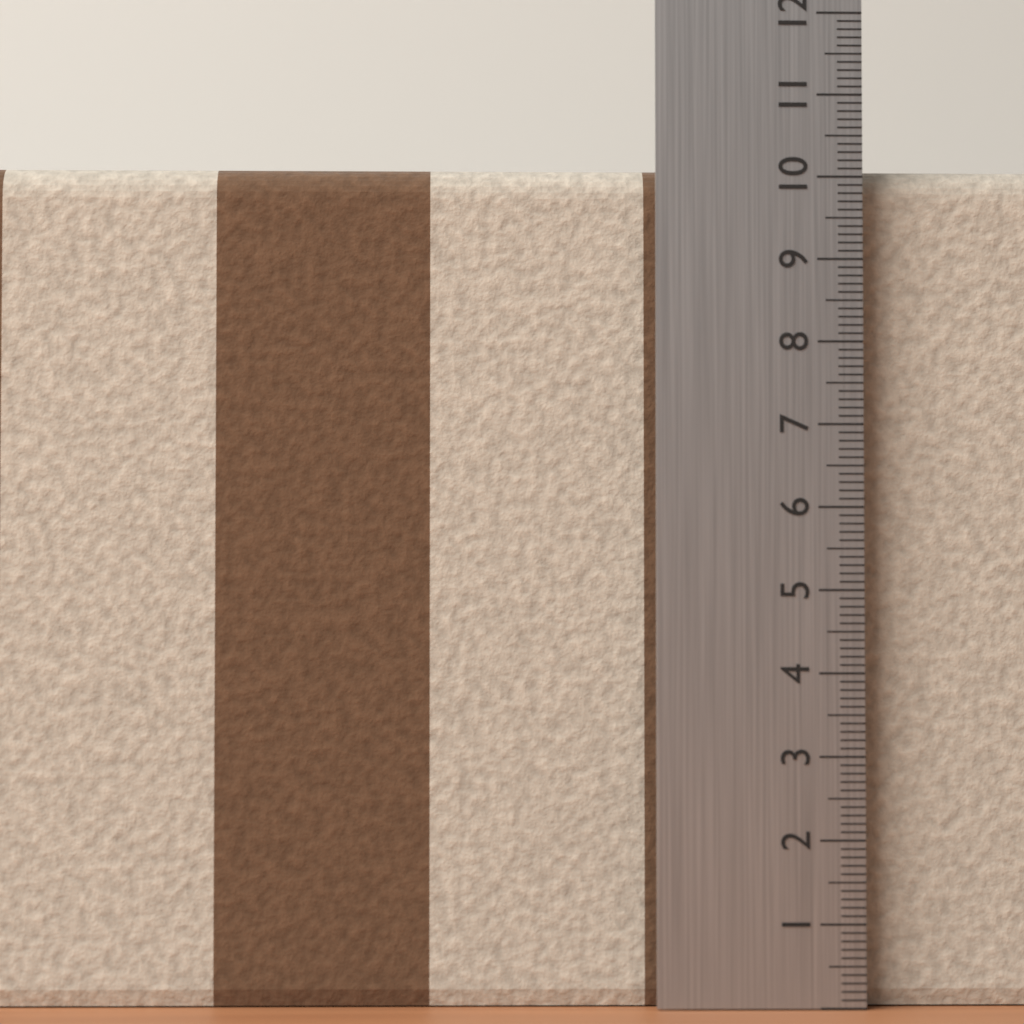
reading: 10.2 (no unit)
